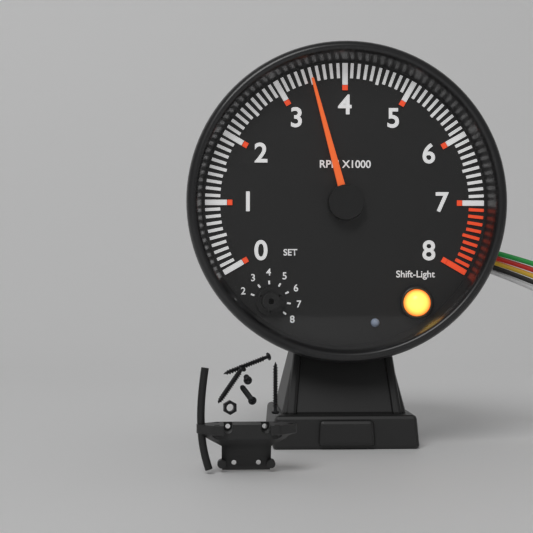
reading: 3500 RPM
